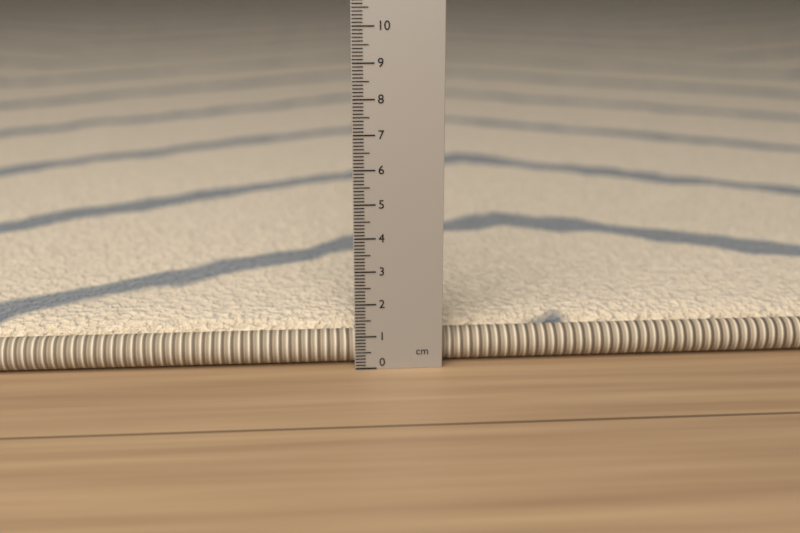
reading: 1.2 cm
